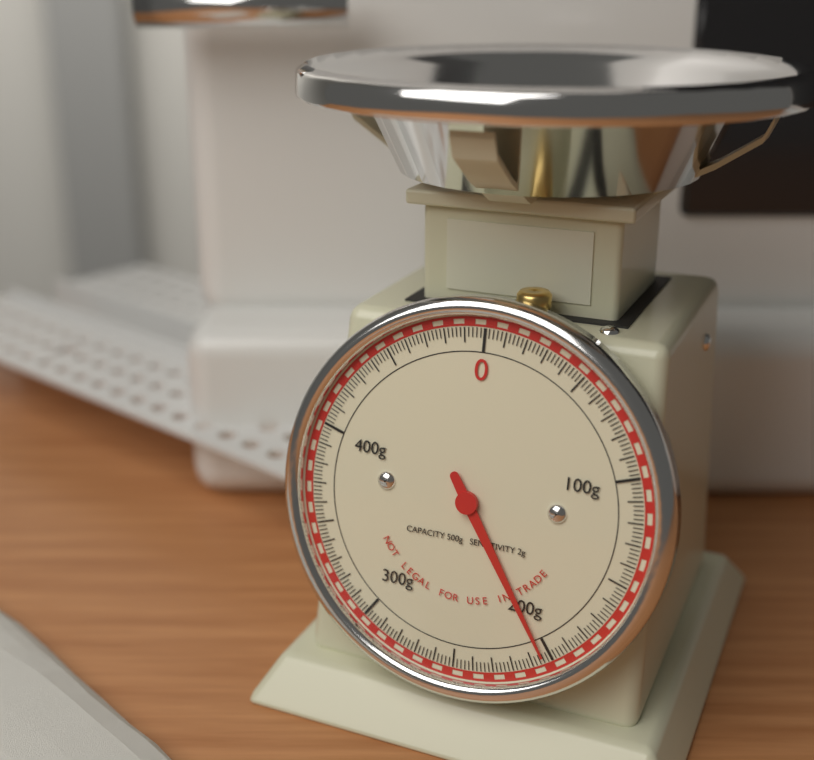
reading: 204 g
